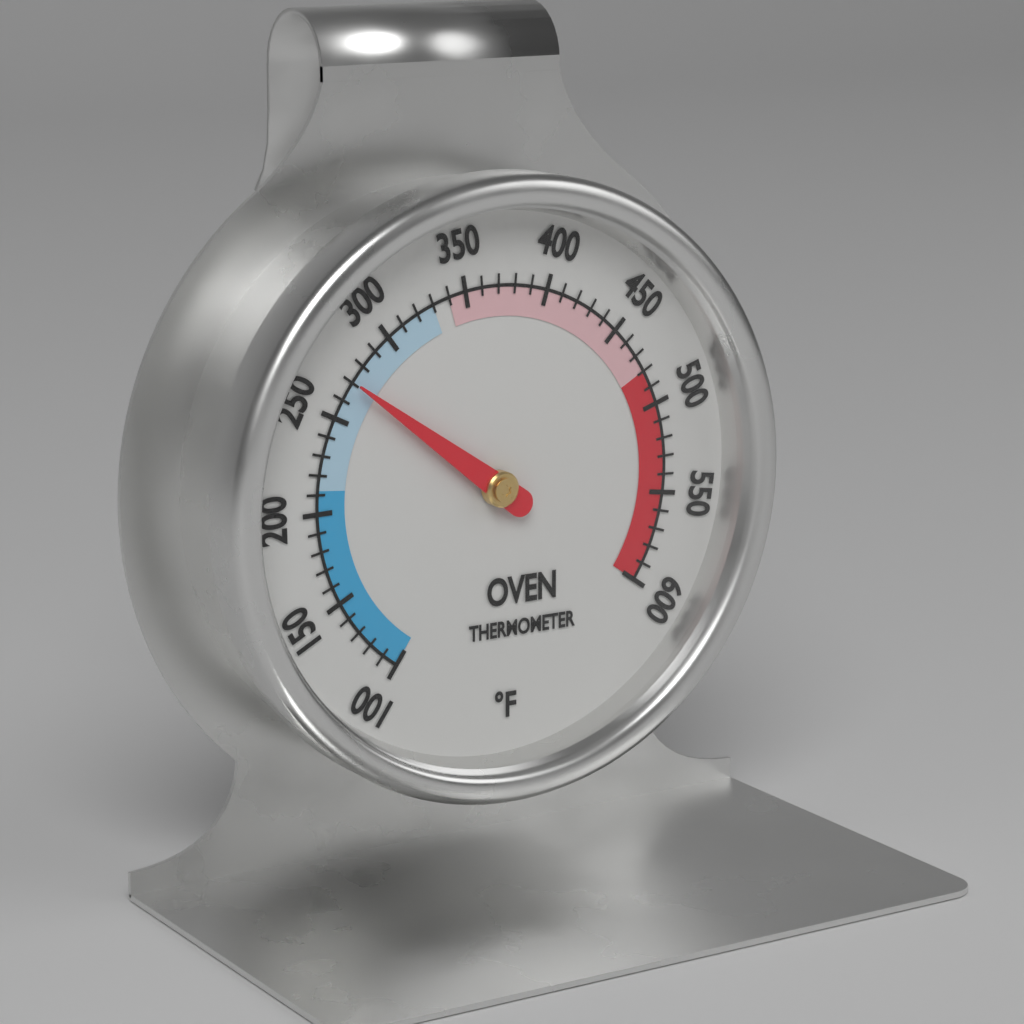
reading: 270 °F
